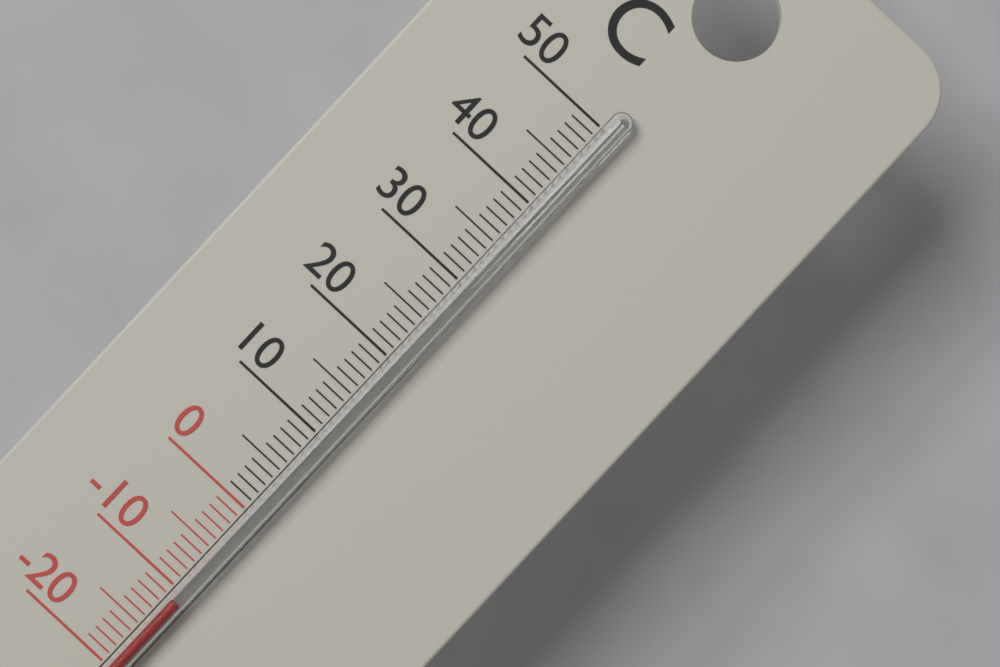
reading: -11 °C
